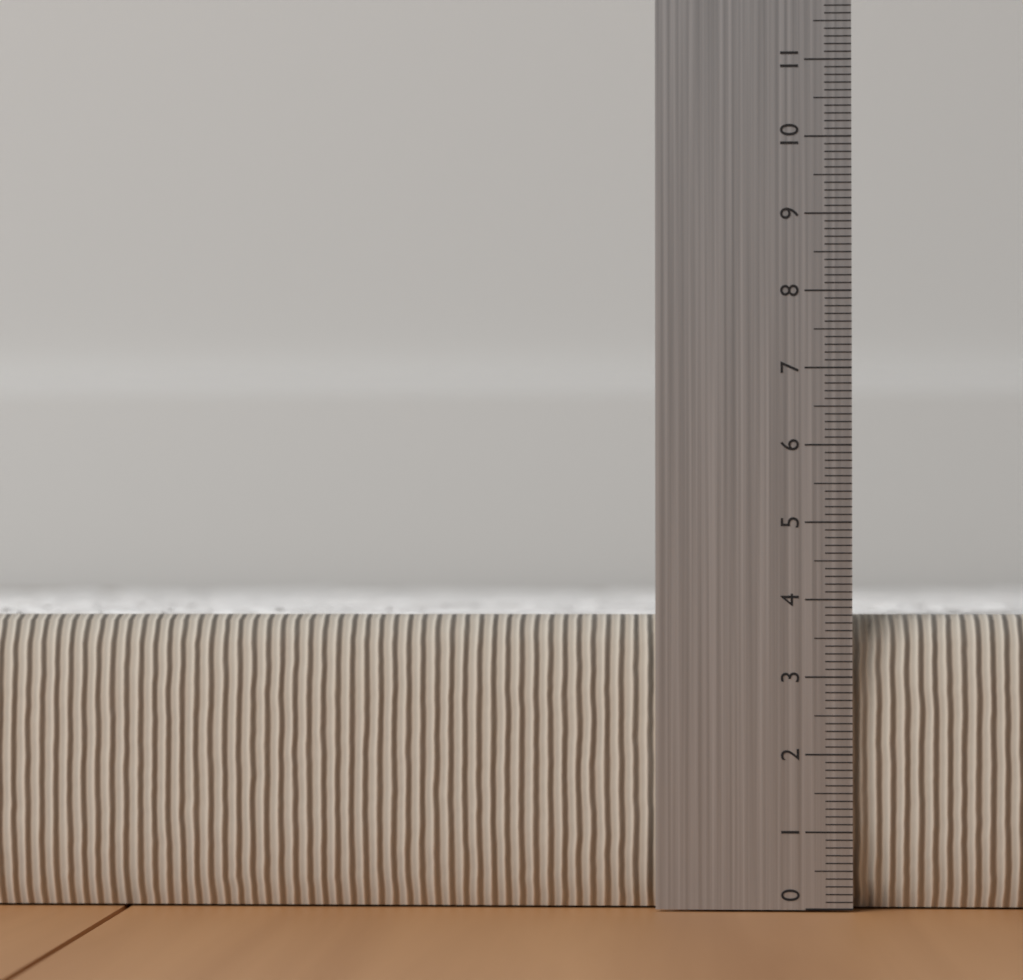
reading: 3.8 (no unit)
